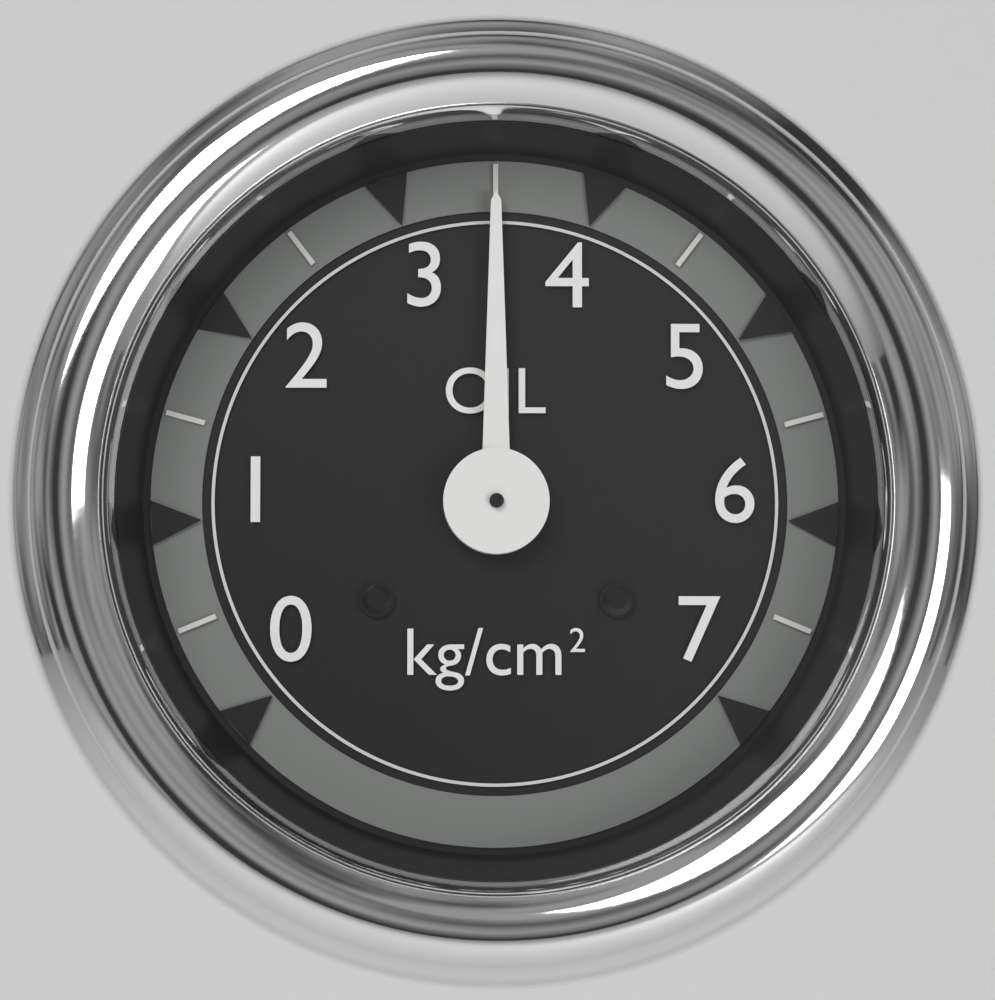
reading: 3.5 kg/cm²
